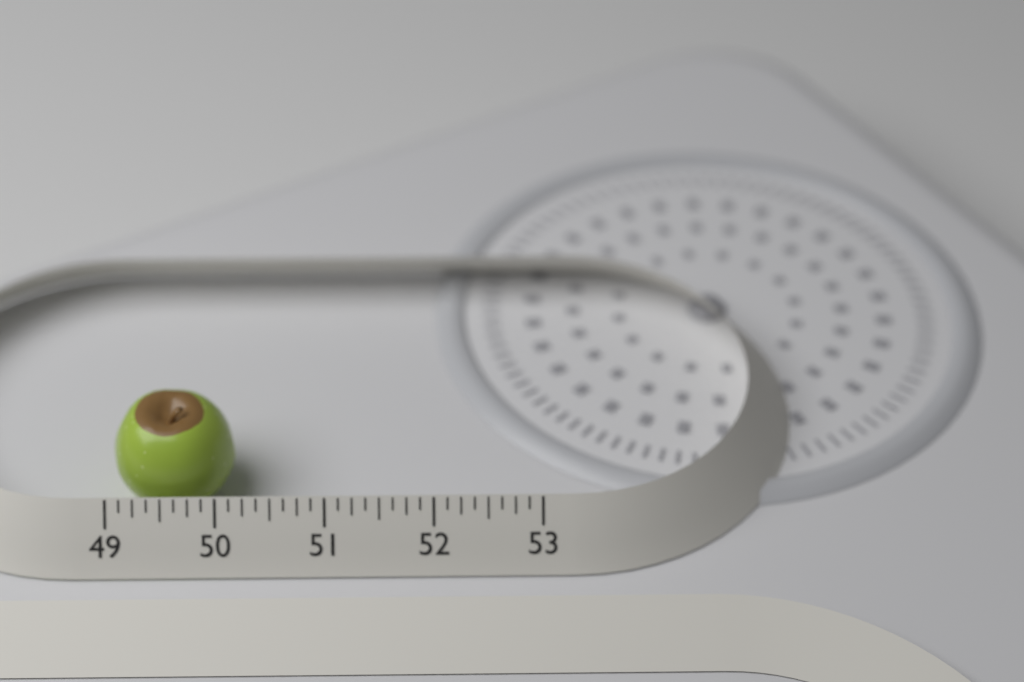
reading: 50.125 (no unit)
